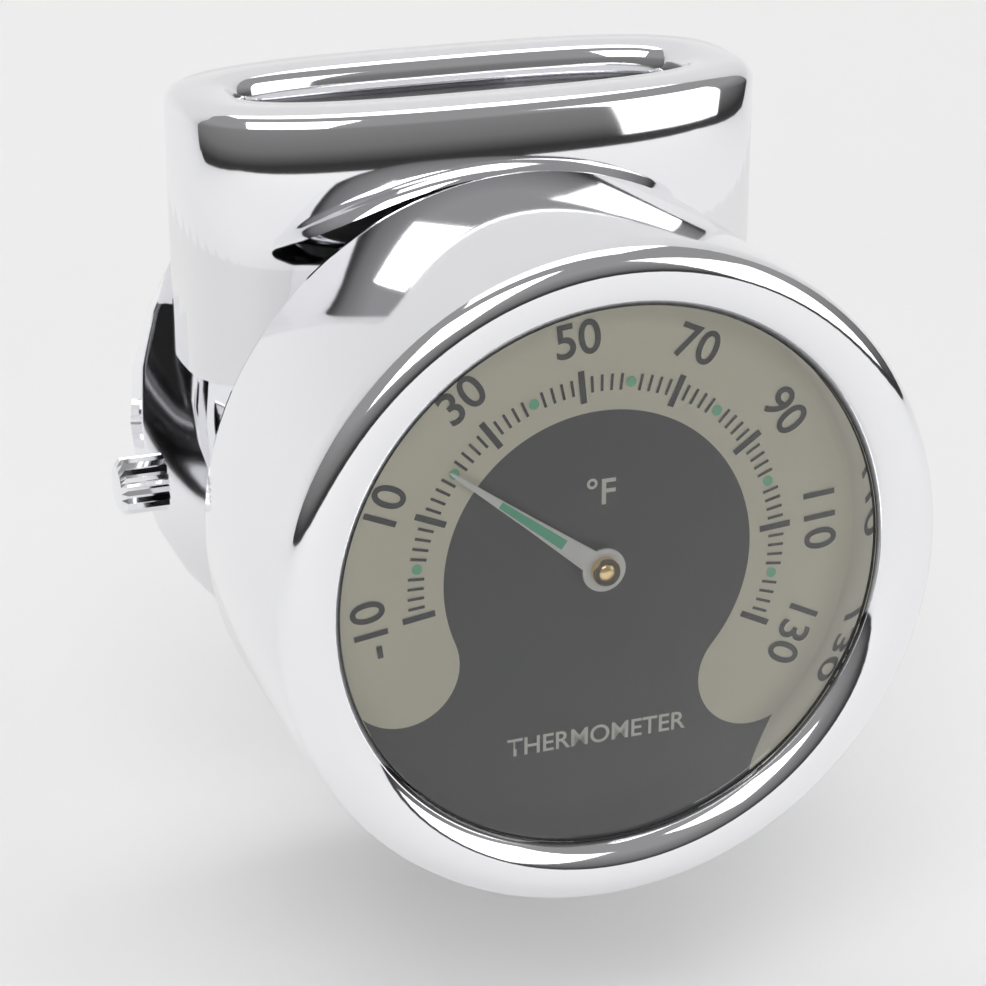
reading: 20 °F
